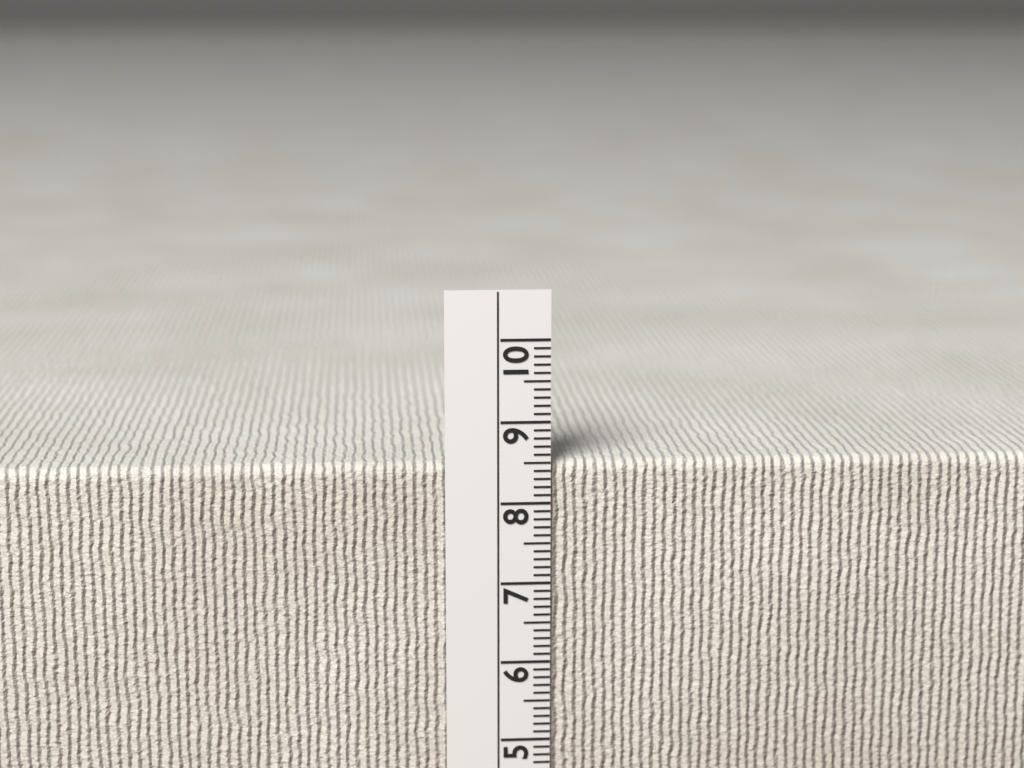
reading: 8.5 cm
